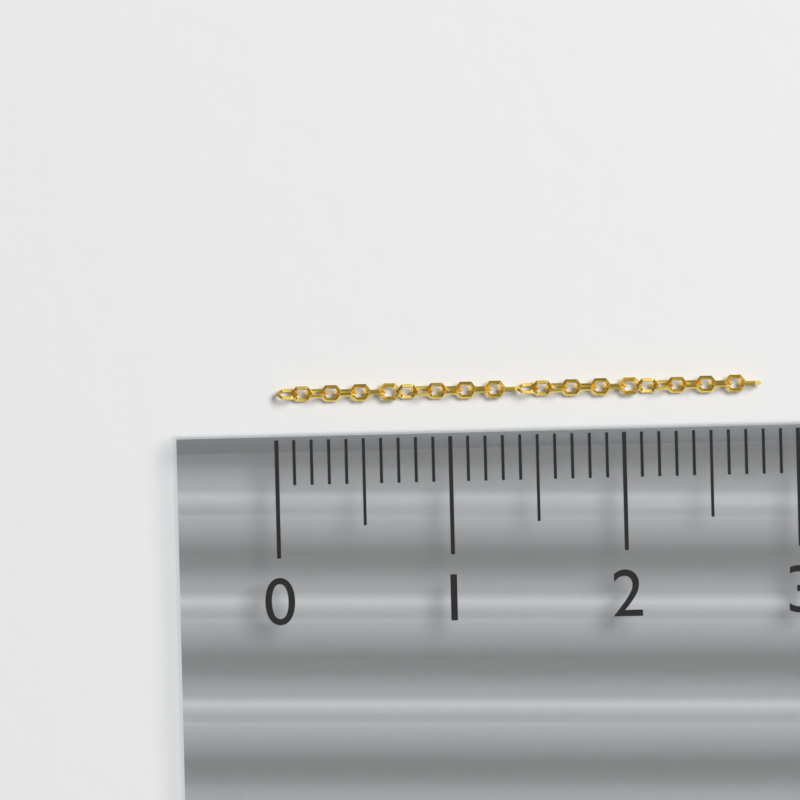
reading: 2.8 (no unit)
